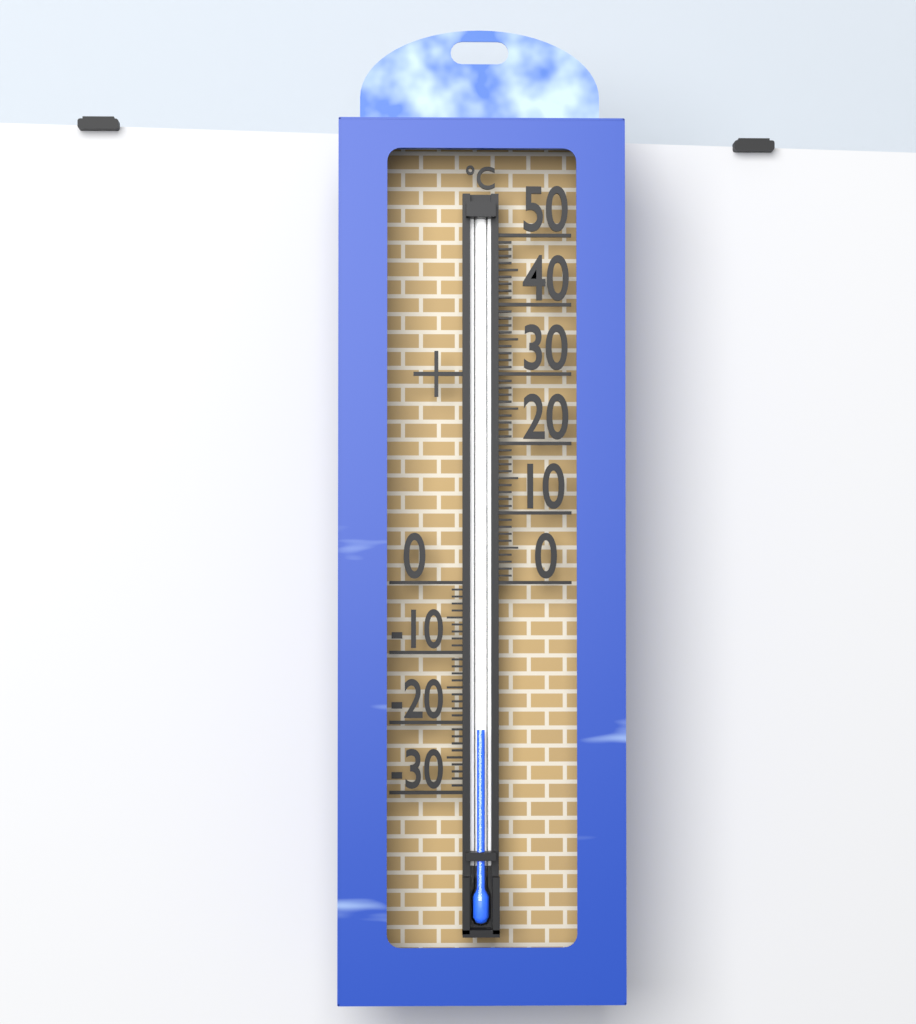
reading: -21 °C
